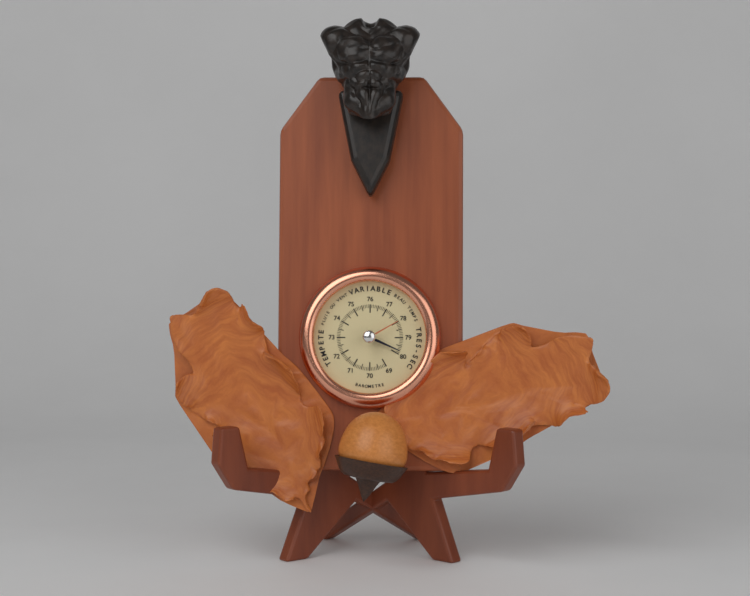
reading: 79.8 (no unit)
